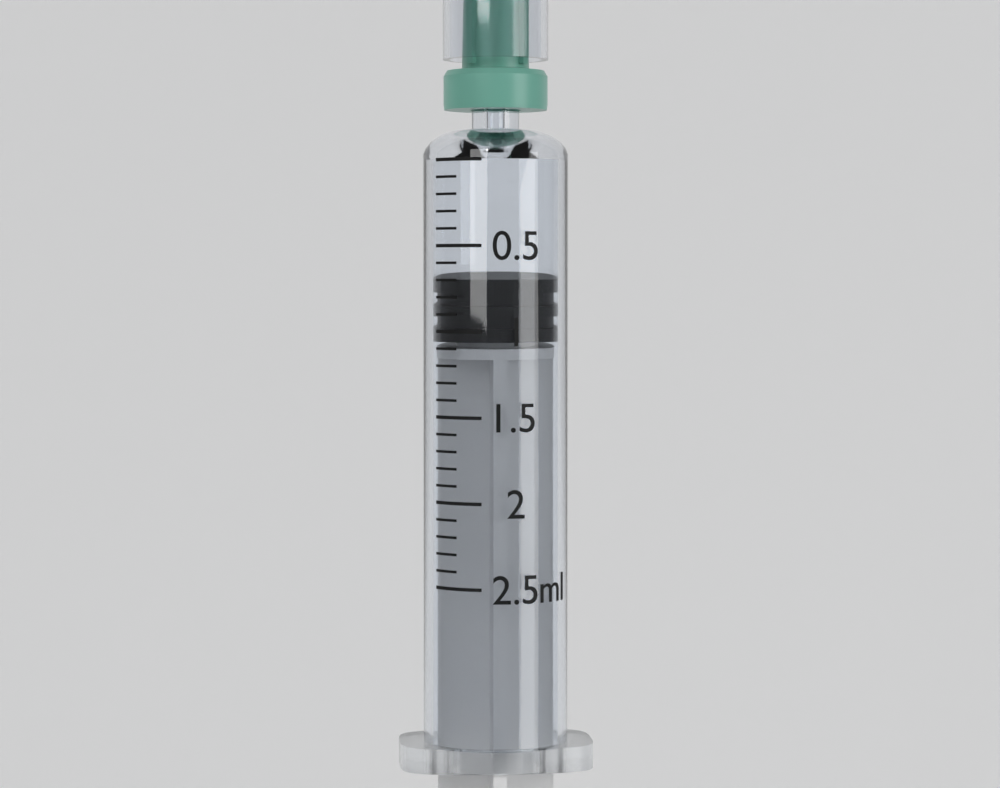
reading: 0.7 ml
